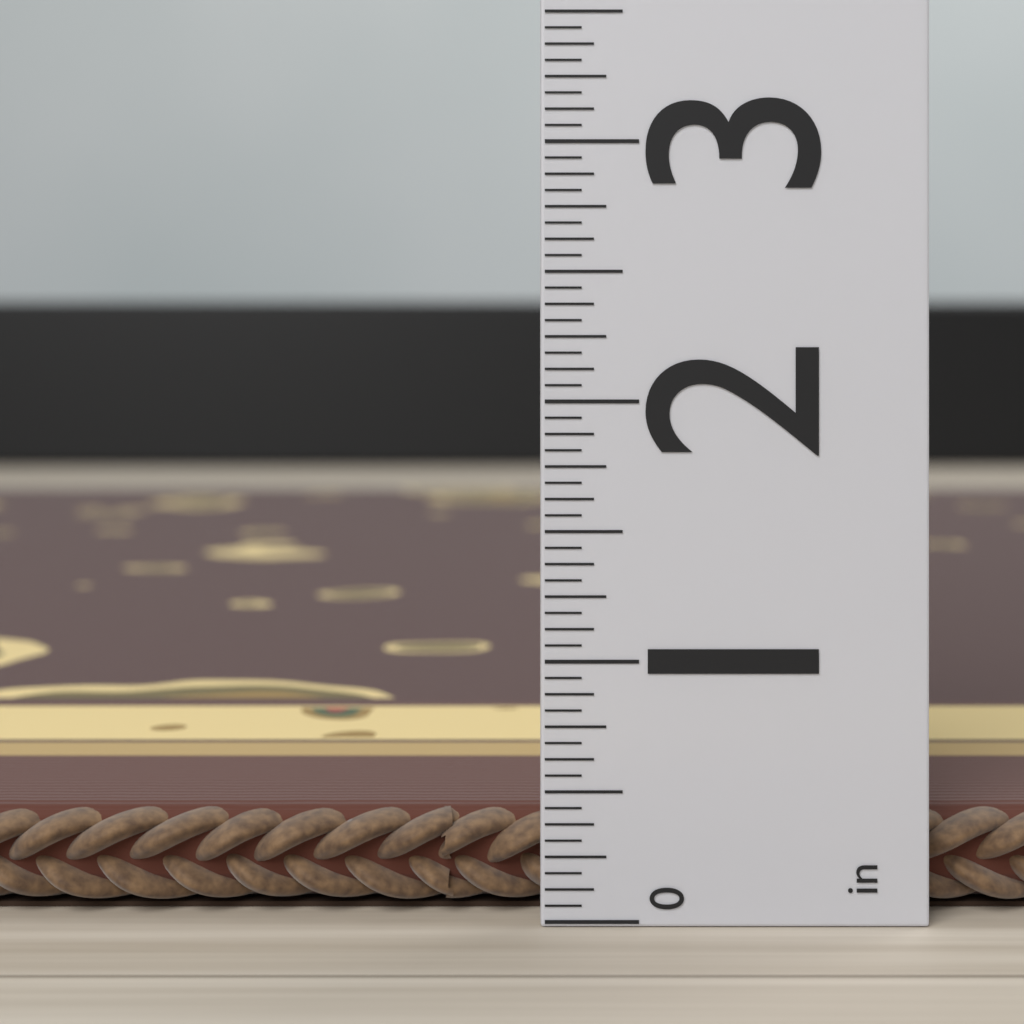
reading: 0.3750 in
